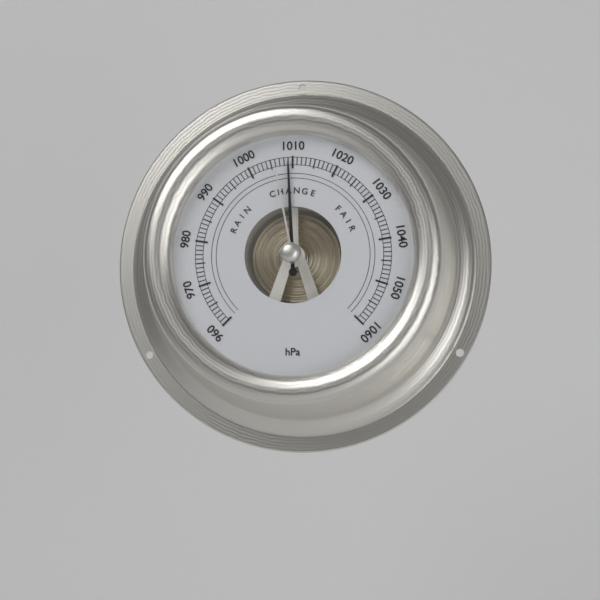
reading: 1009 hPa
